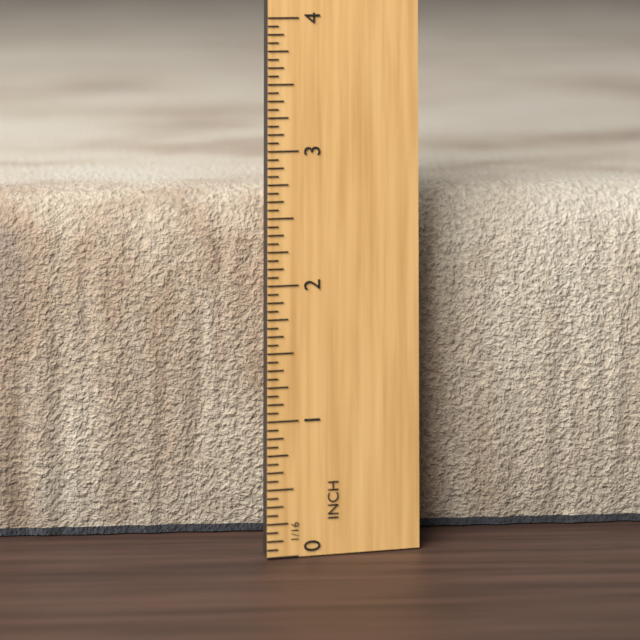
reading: 2.6250 in
